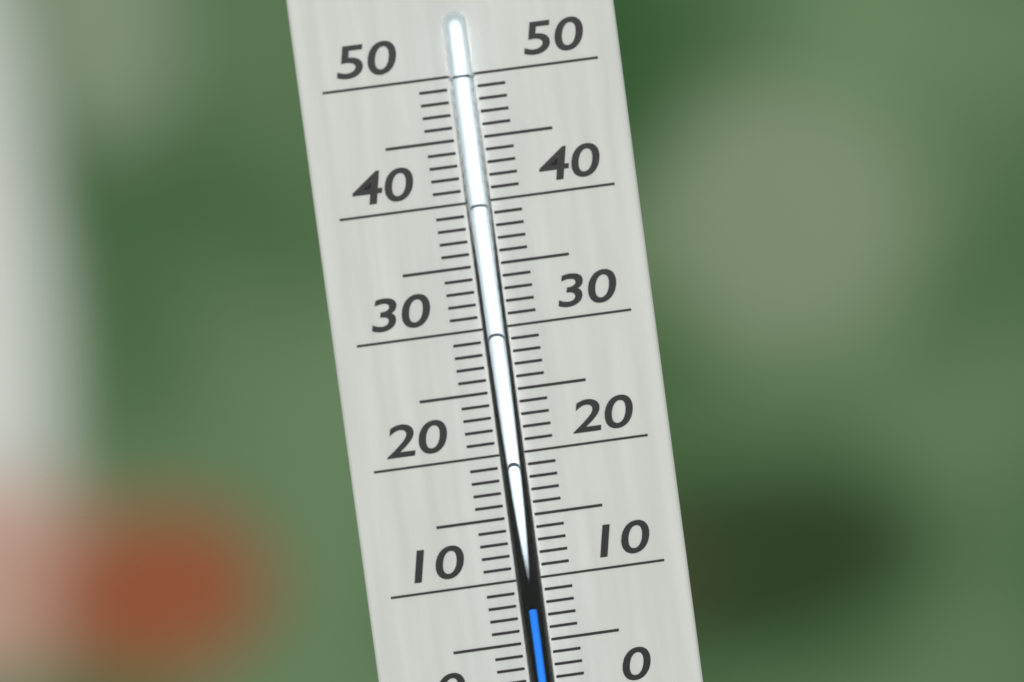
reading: 8 °C
